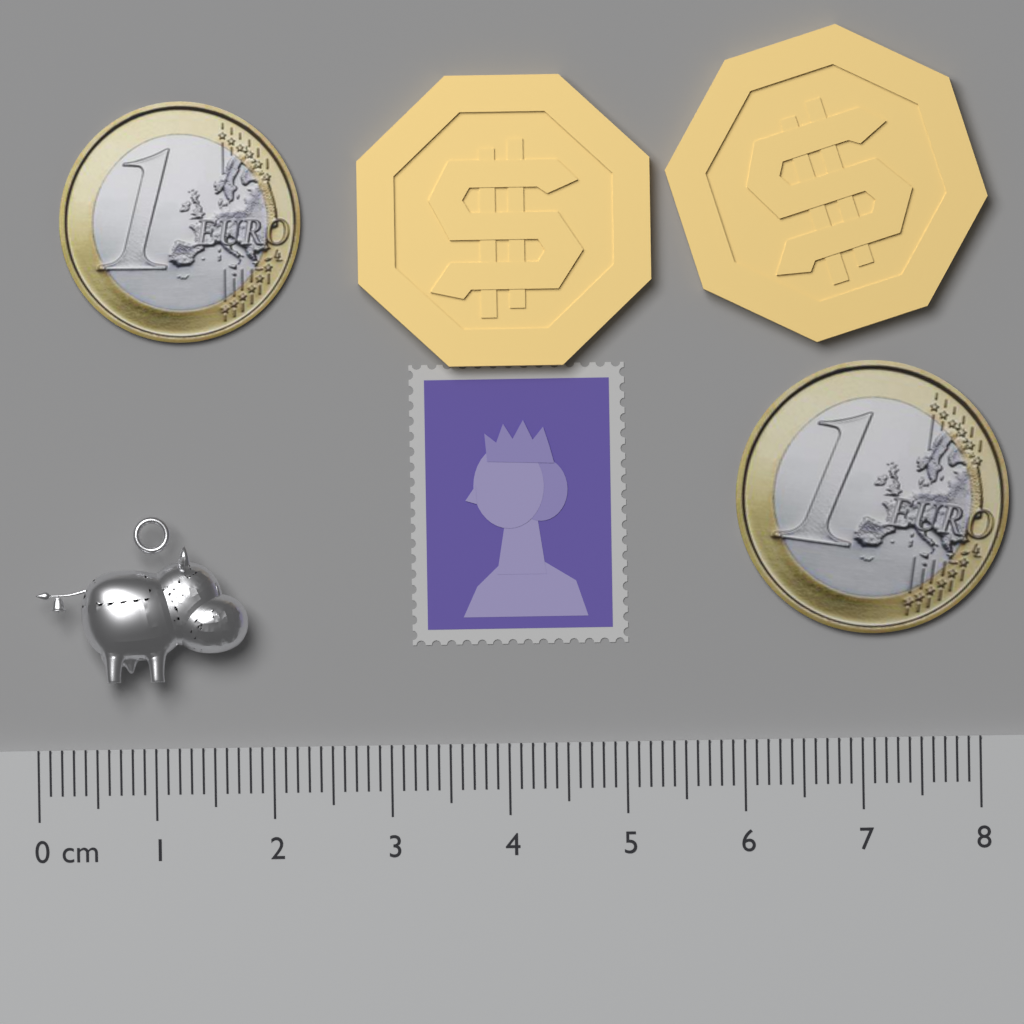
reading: 1.8 cm
